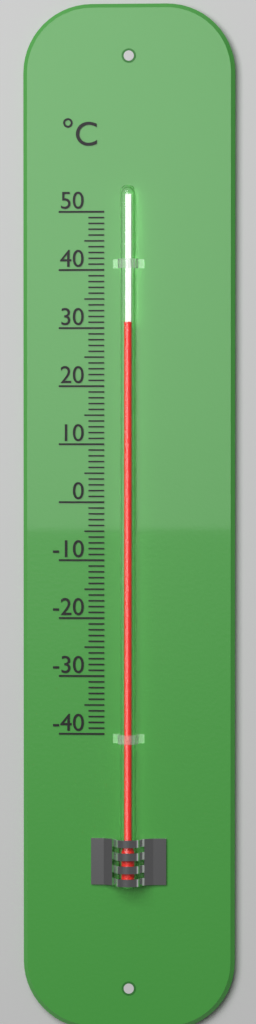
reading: 31 °C
